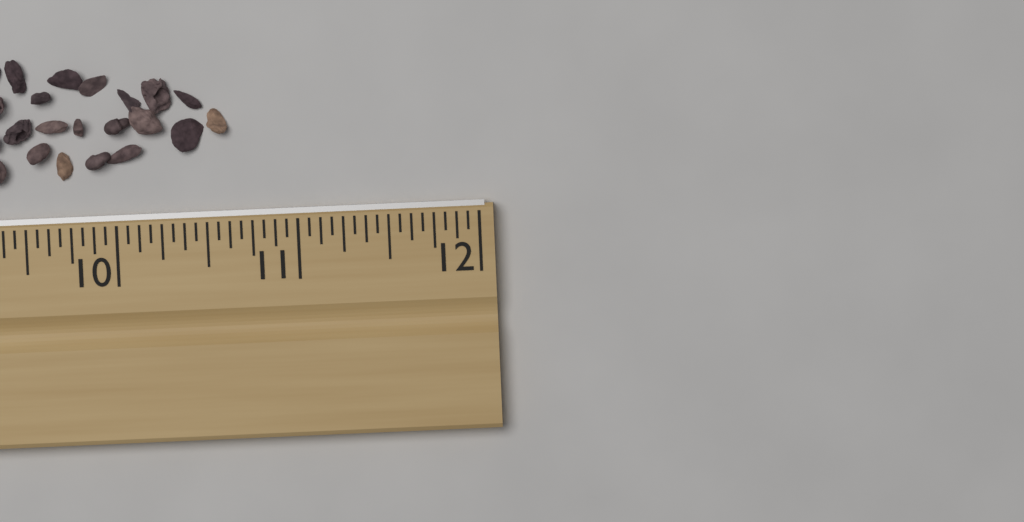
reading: 10.6250 in
